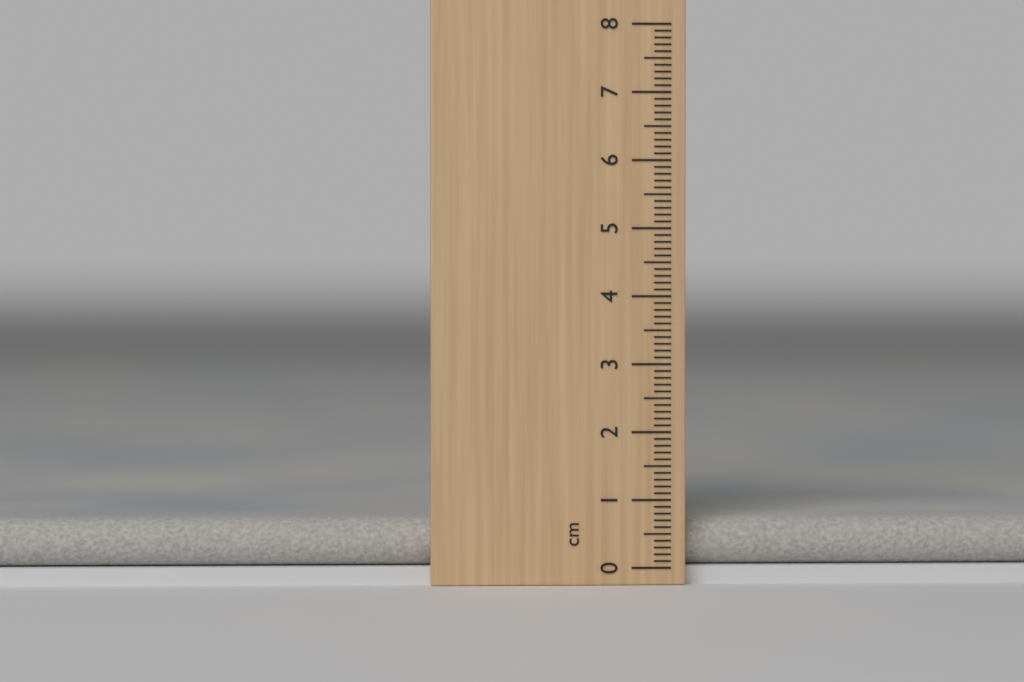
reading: 0.7 cm
